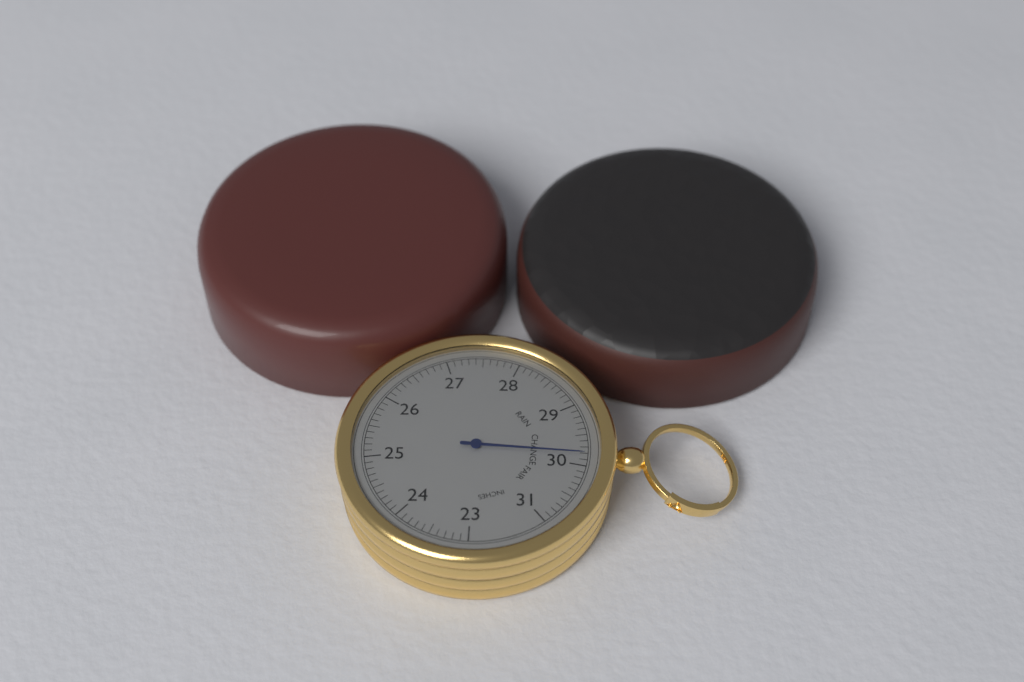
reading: 29.8 inches
